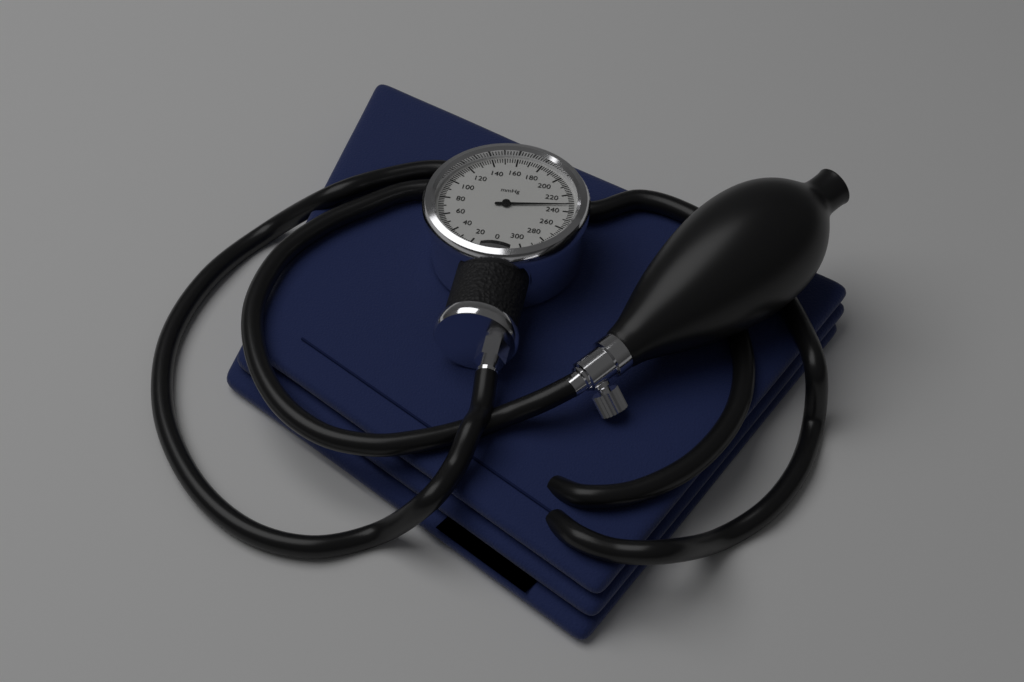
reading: 232 mmHg
